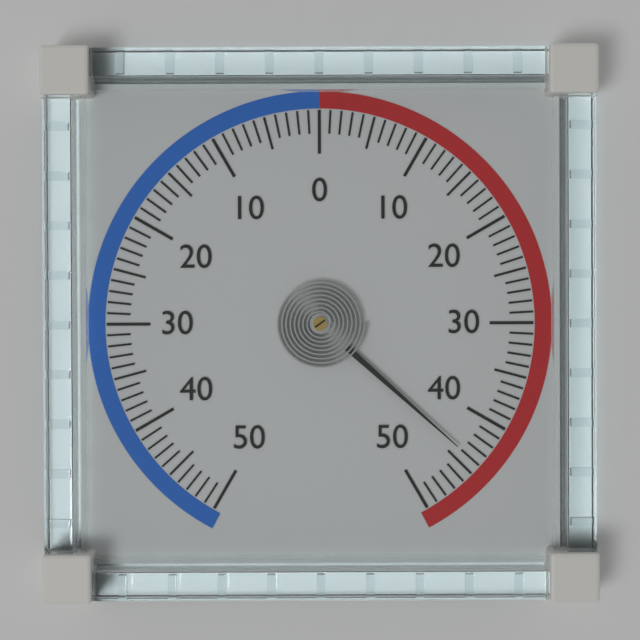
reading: 44 (no unit)
